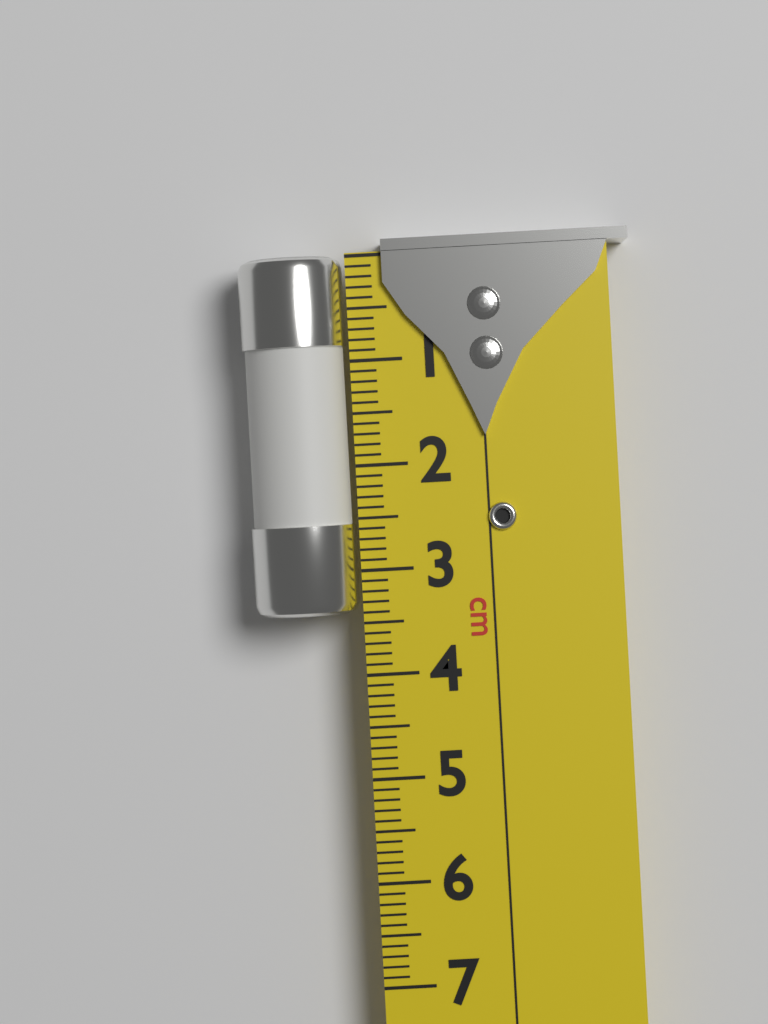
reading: 3.4 cm
